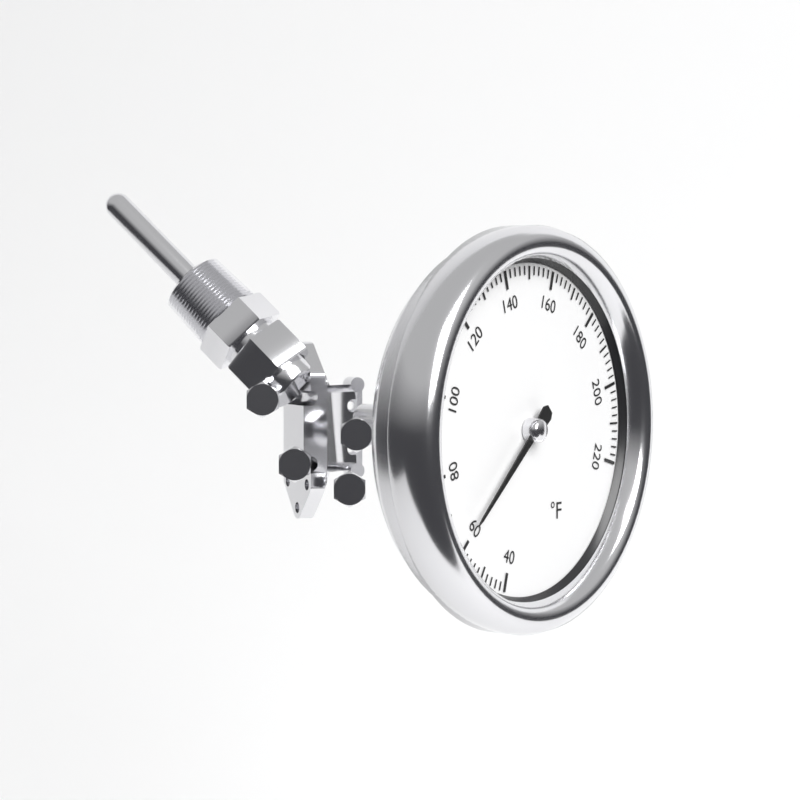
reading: 62 °F
